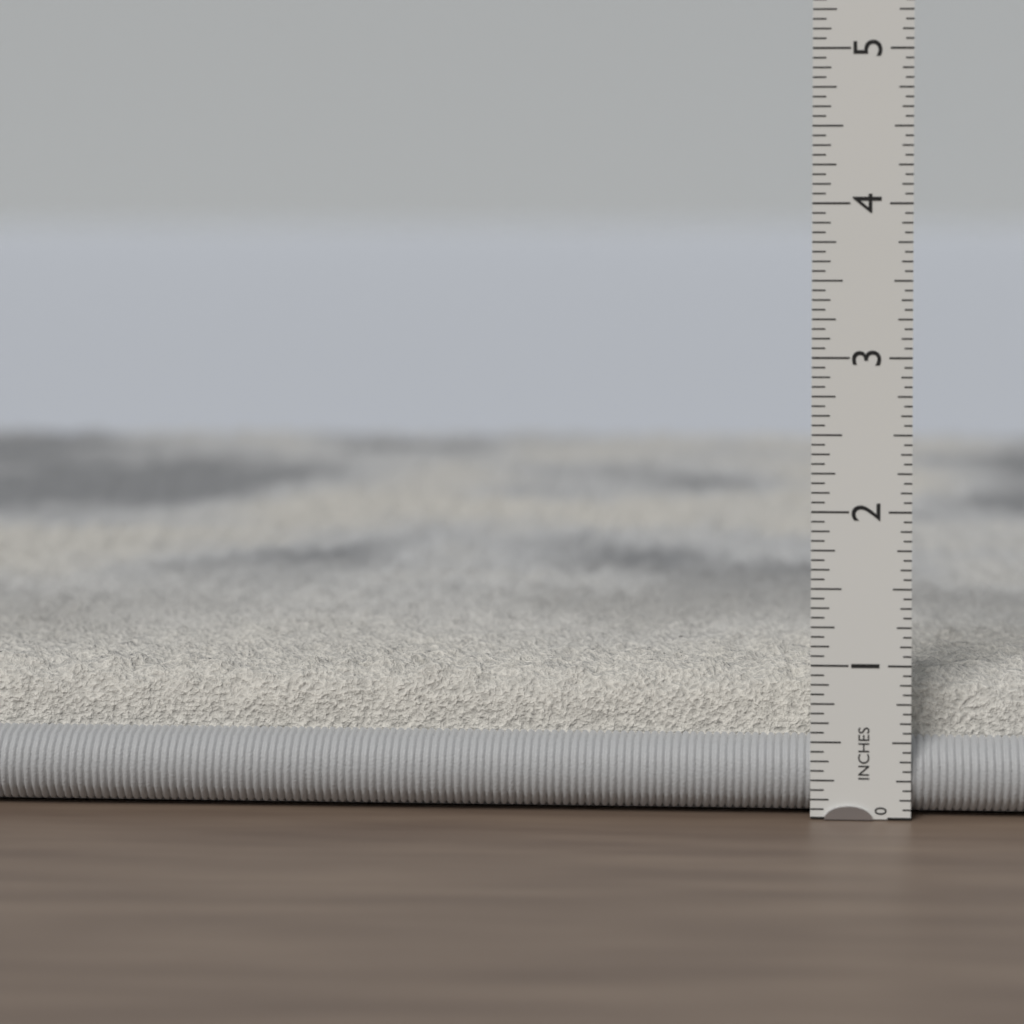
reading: 0.9375 in
